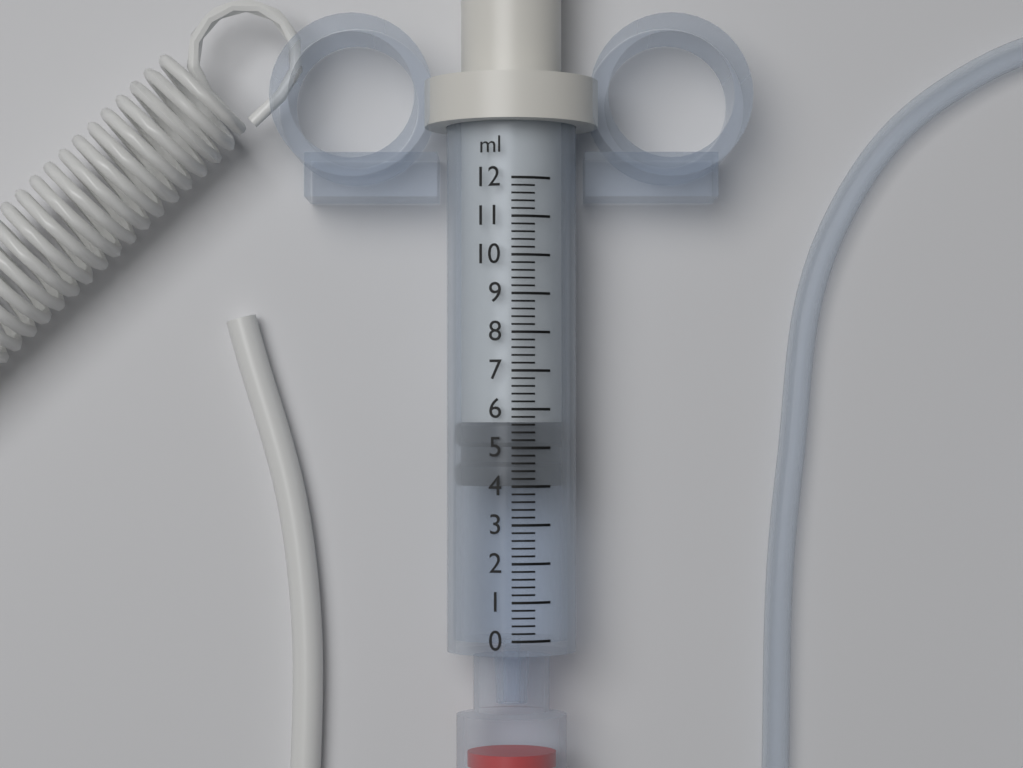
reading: 4.0 ml
